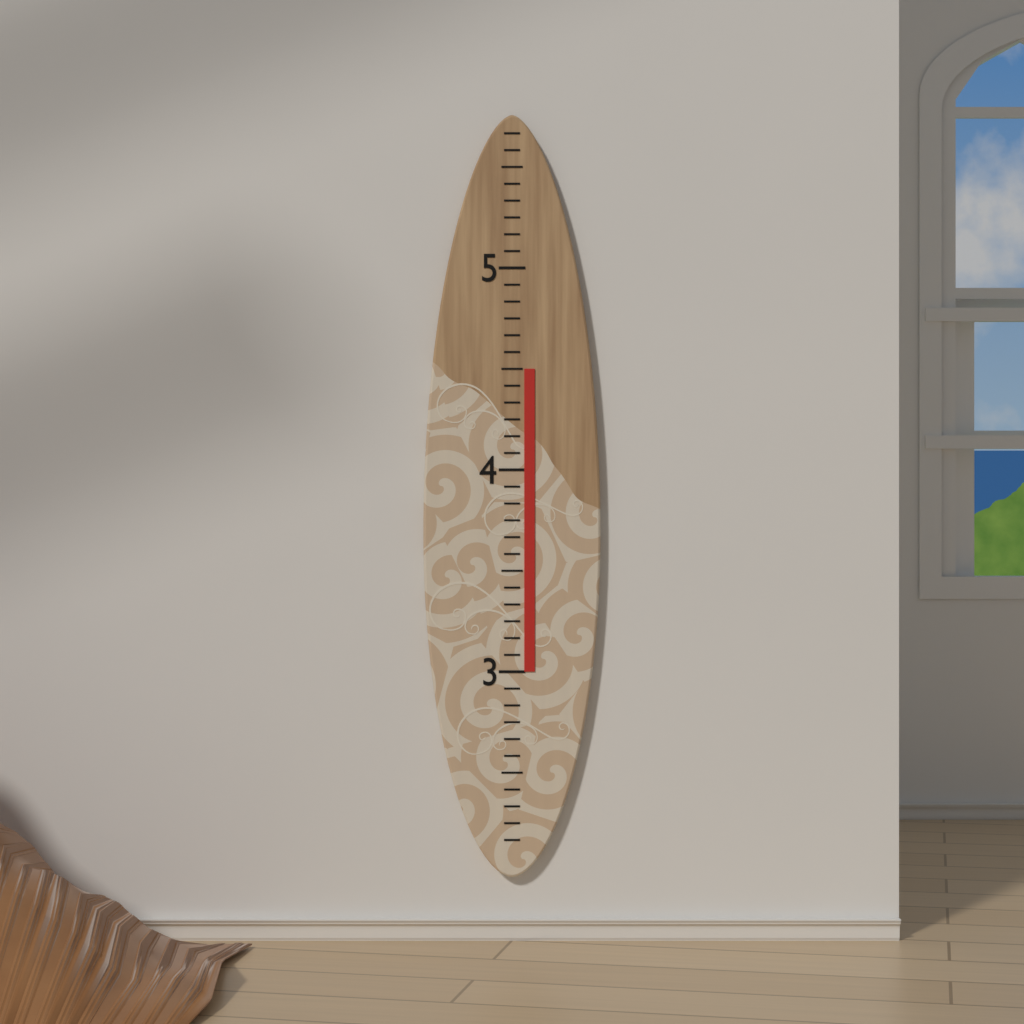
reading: 4.500000 (no unit)
